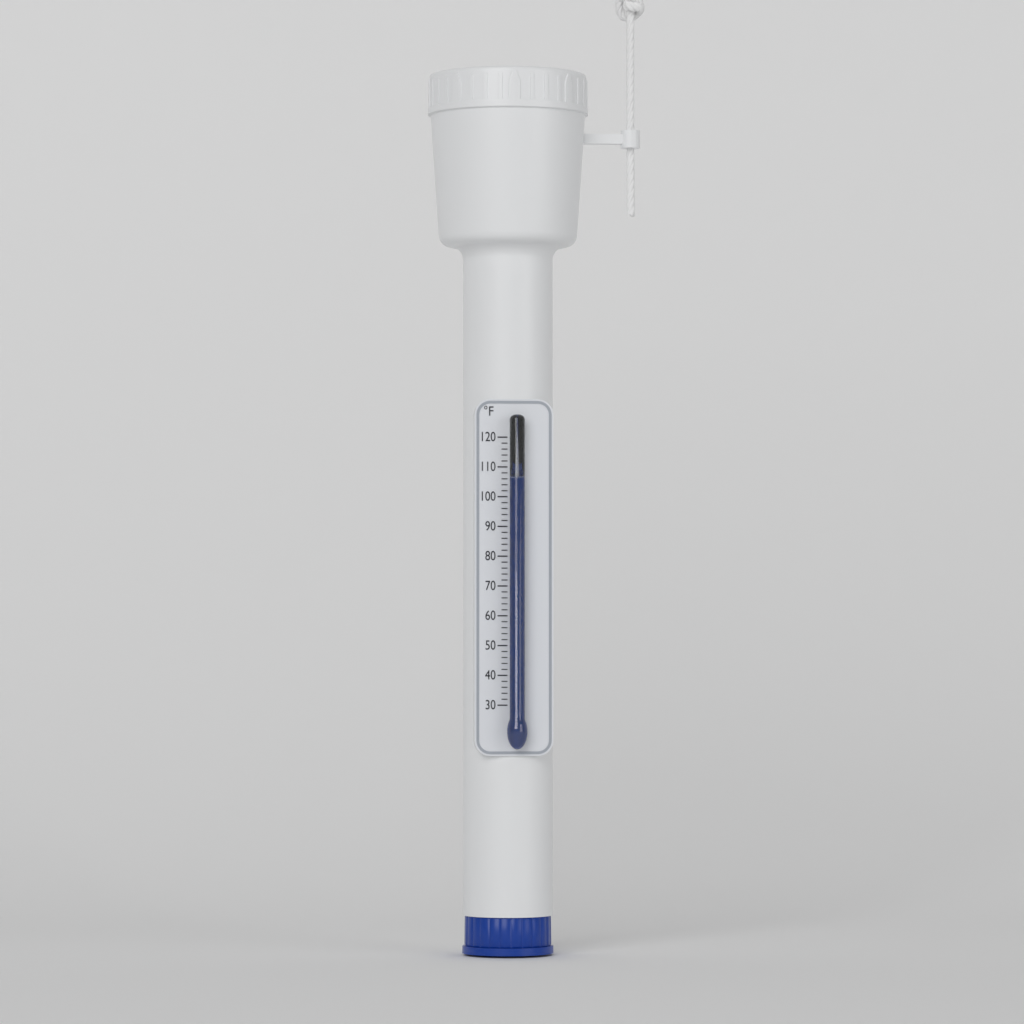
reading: 106 °F
